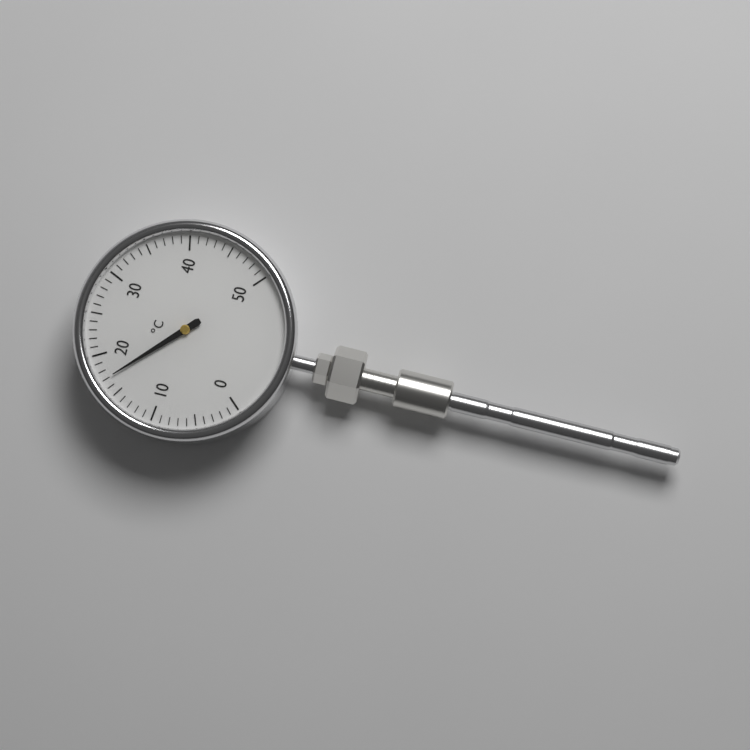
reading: 17 °C
